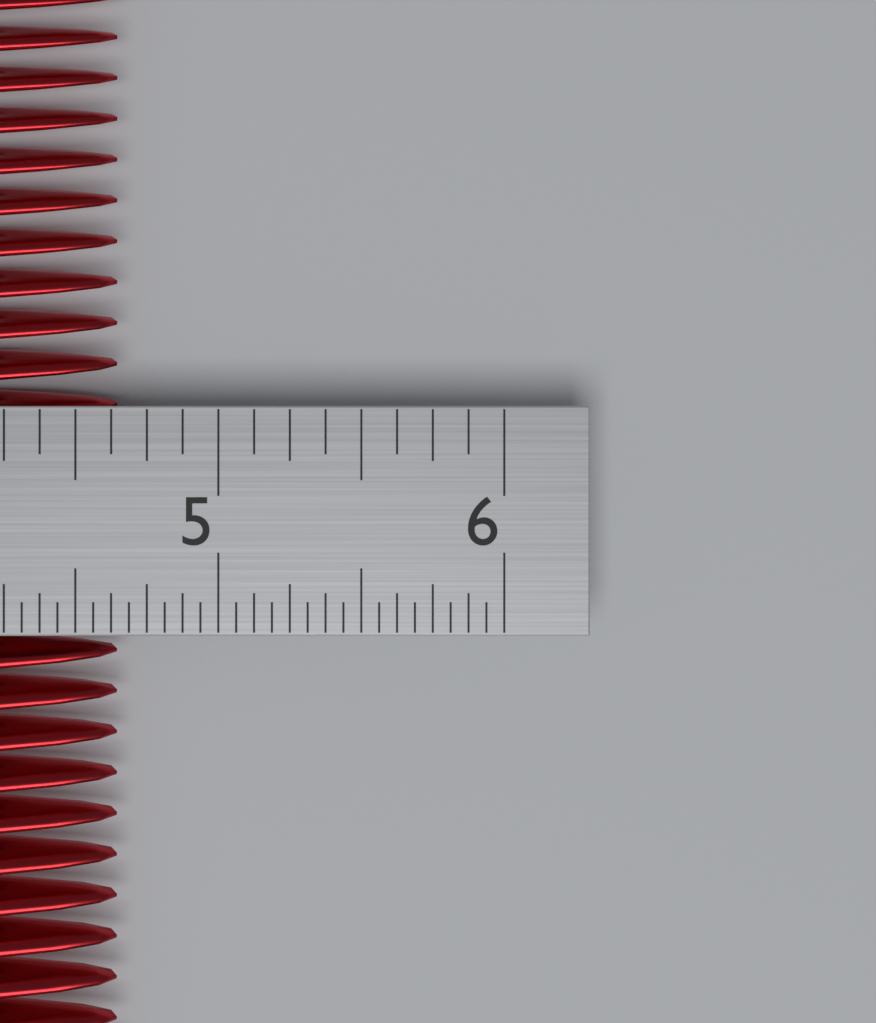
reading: 4.6250 in
